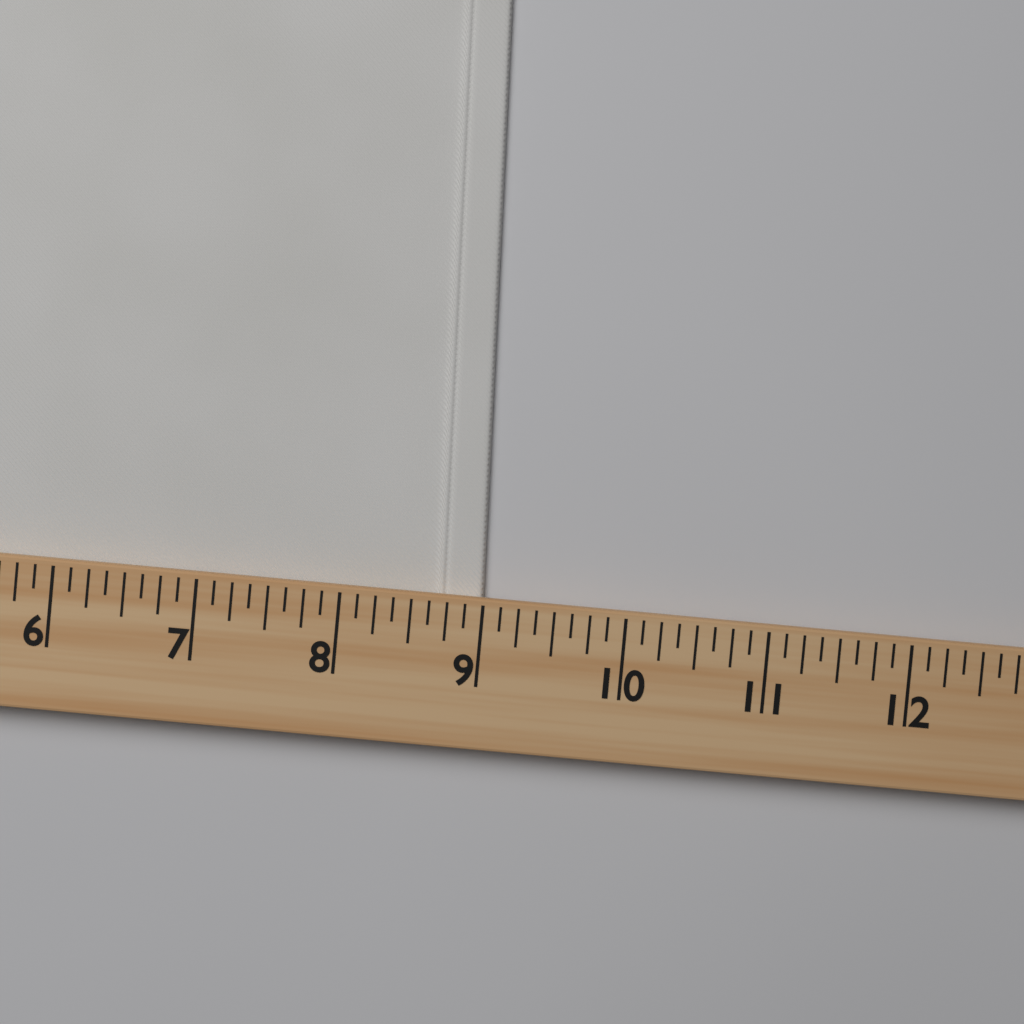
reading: 9.000 (no unit)
